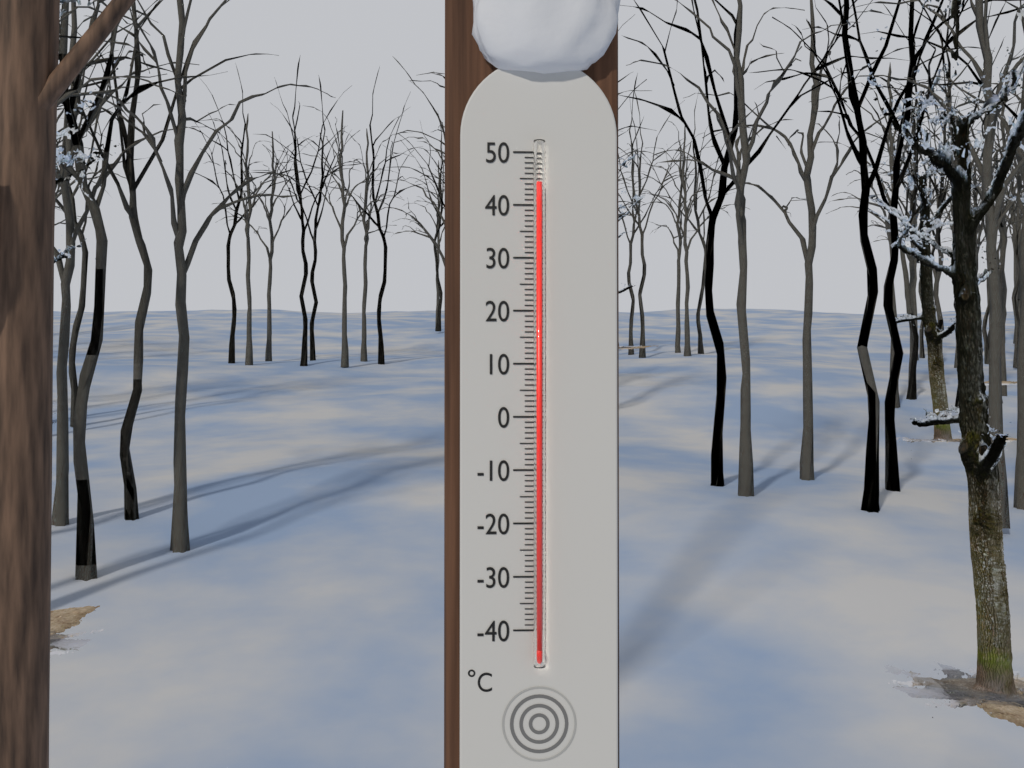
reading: 44 °C
